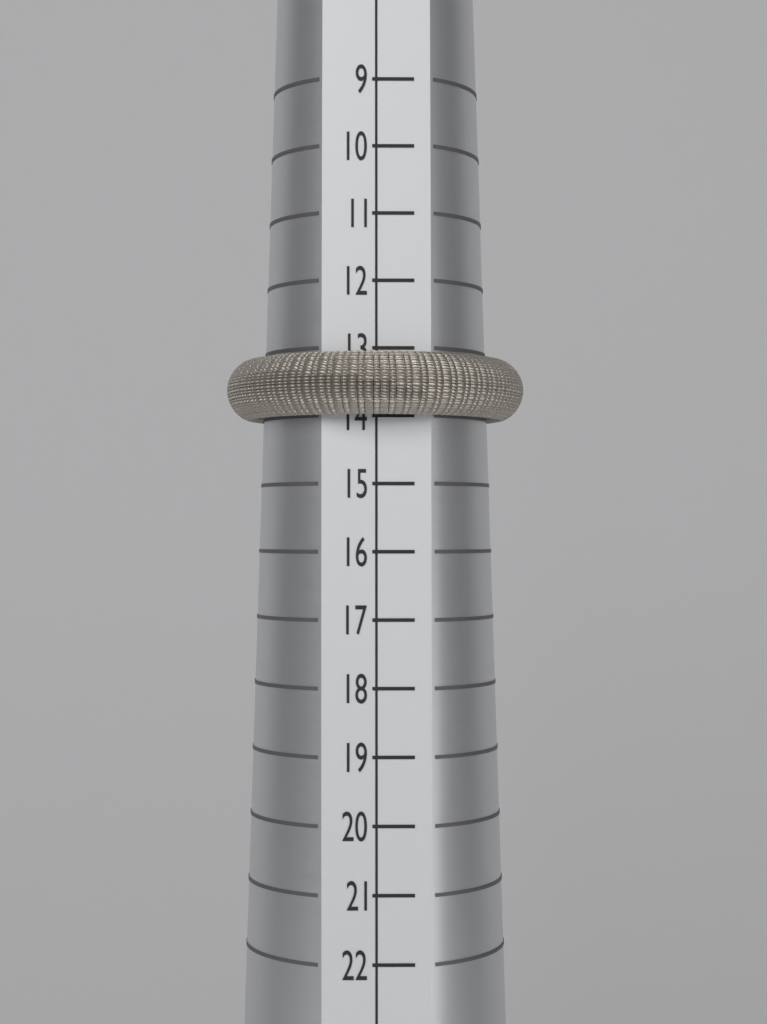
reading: 14 (no unit)
